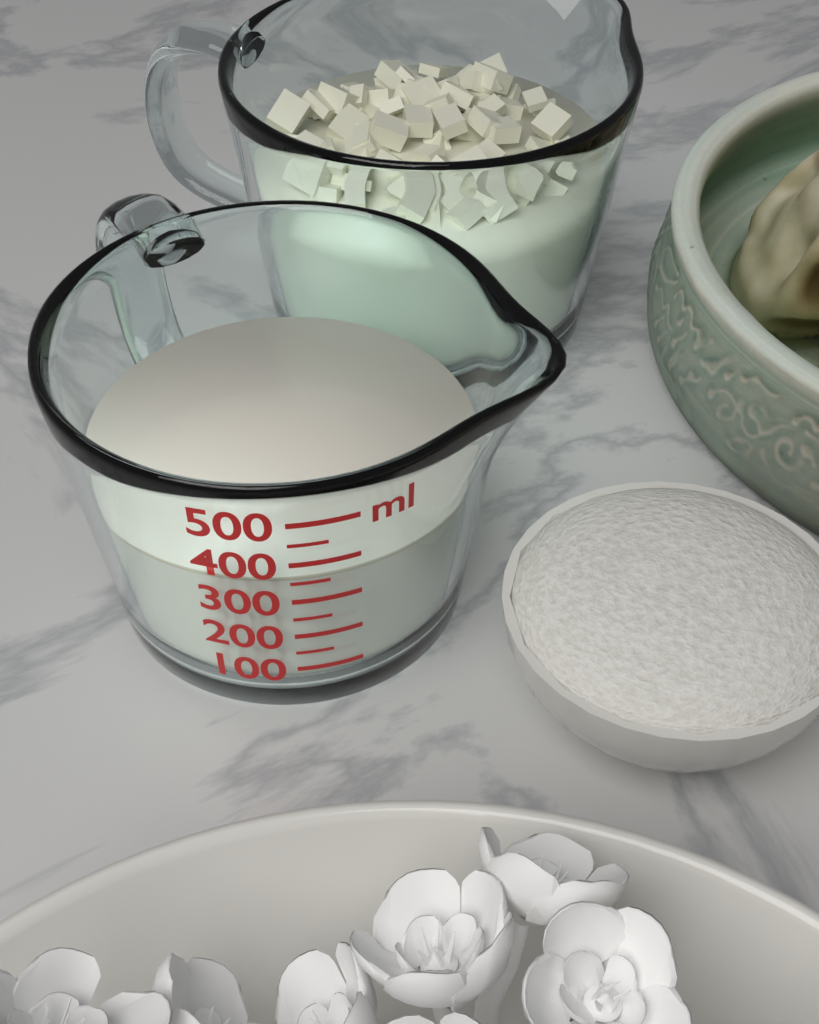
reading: 350 ml
